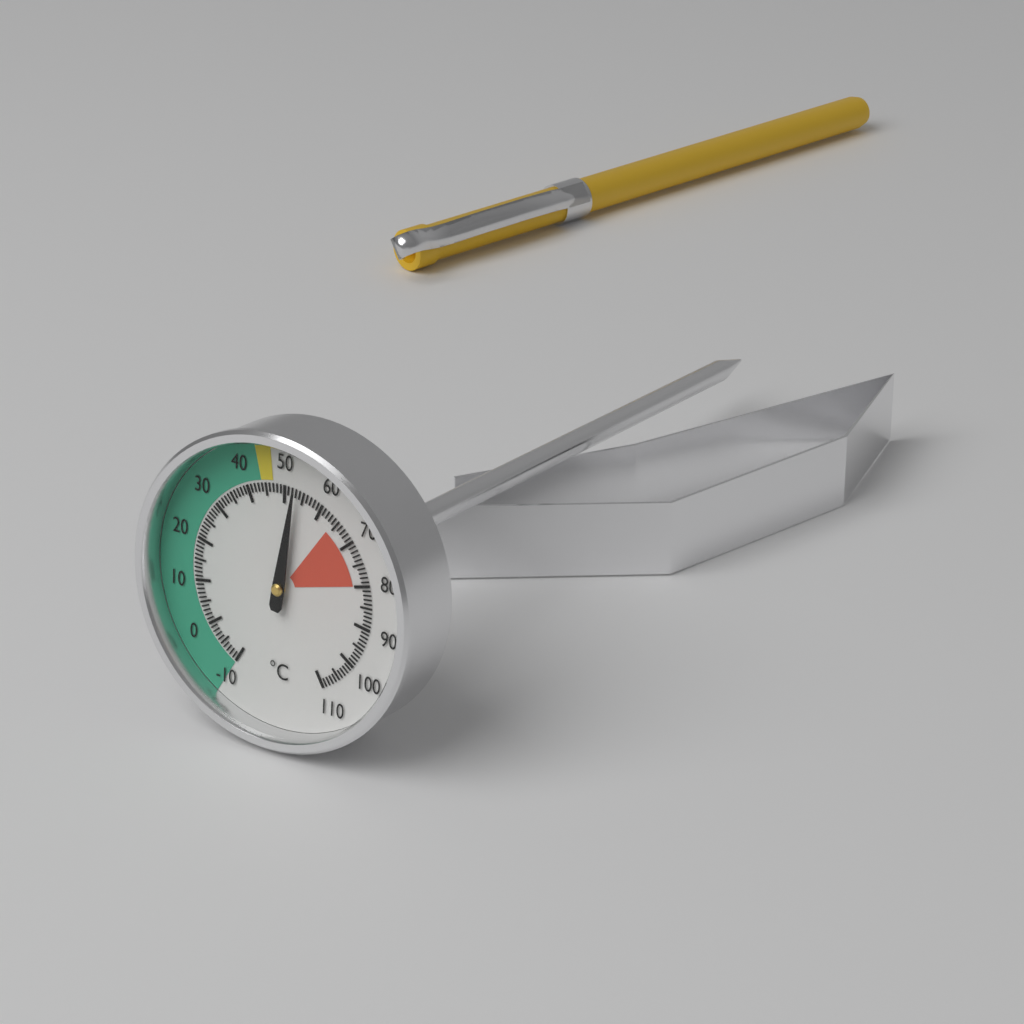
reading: 53 °C
